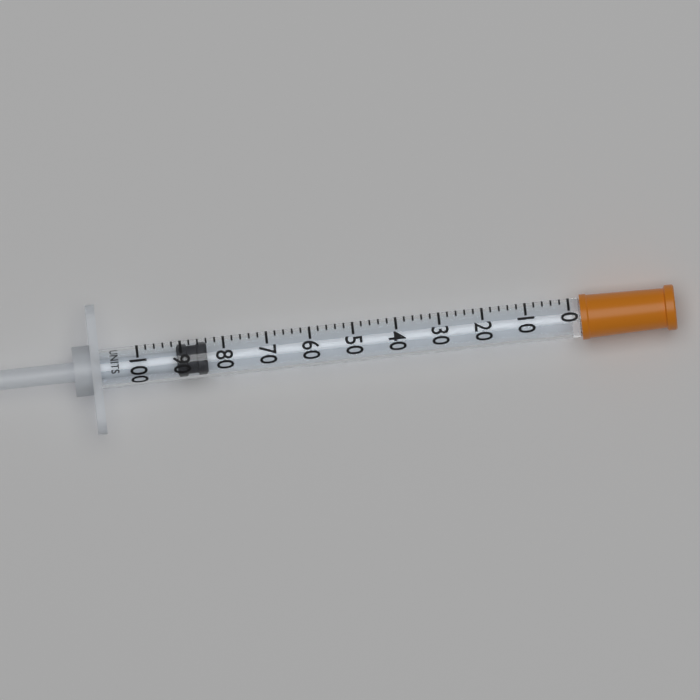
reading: 84 units
